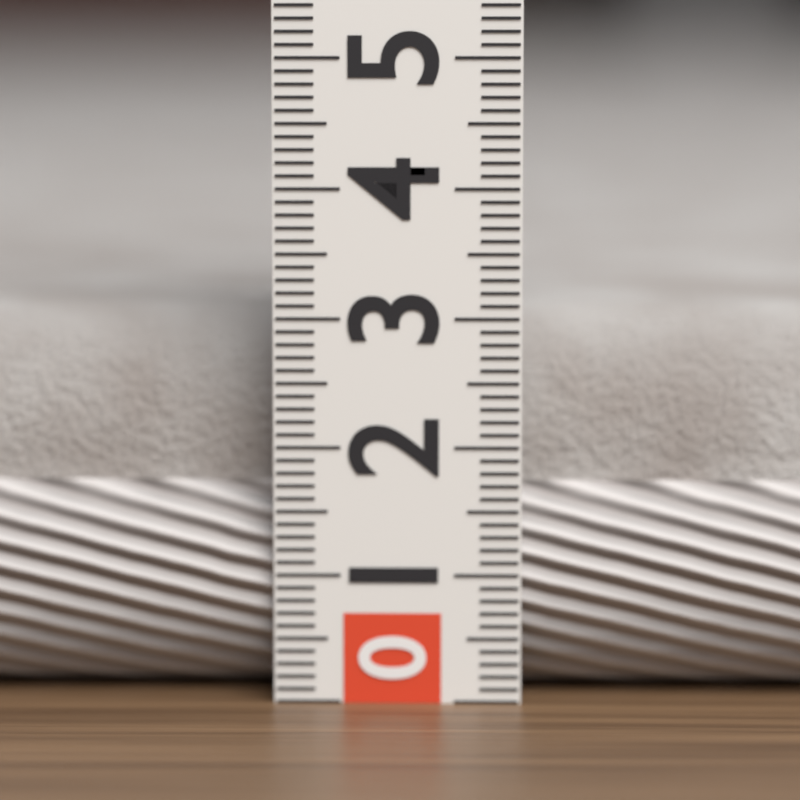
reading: 3.0 (no unit)
